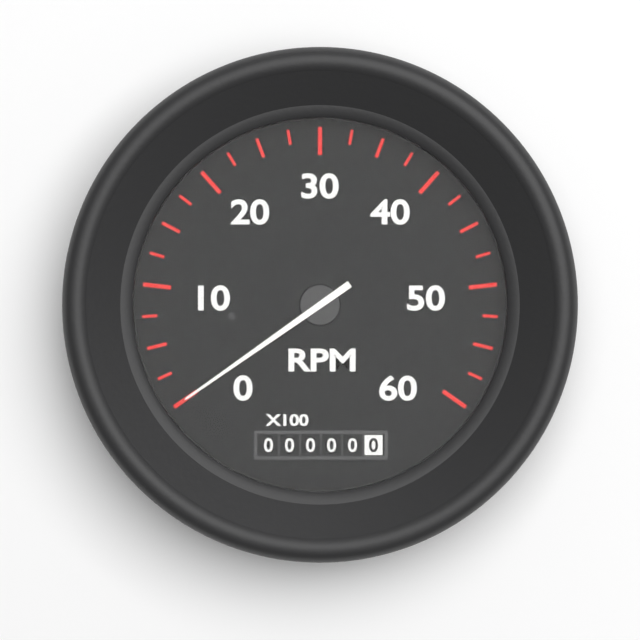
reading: 0 RPM
